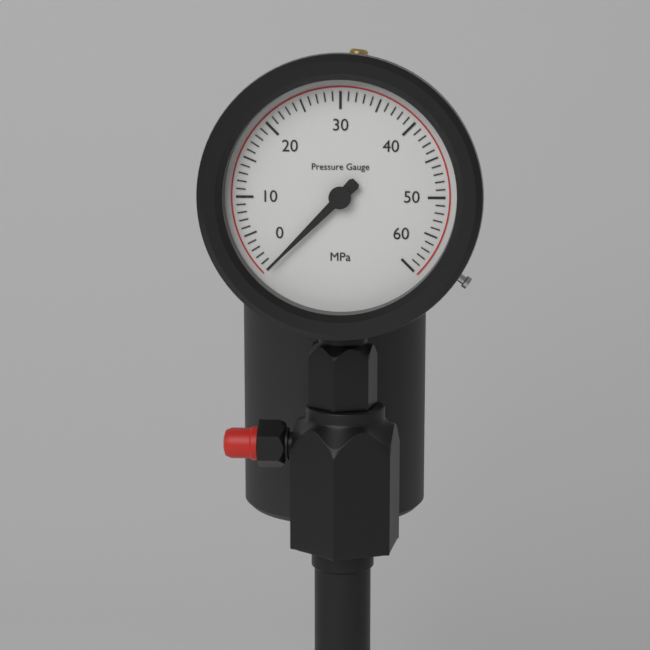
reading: 0 MPa
